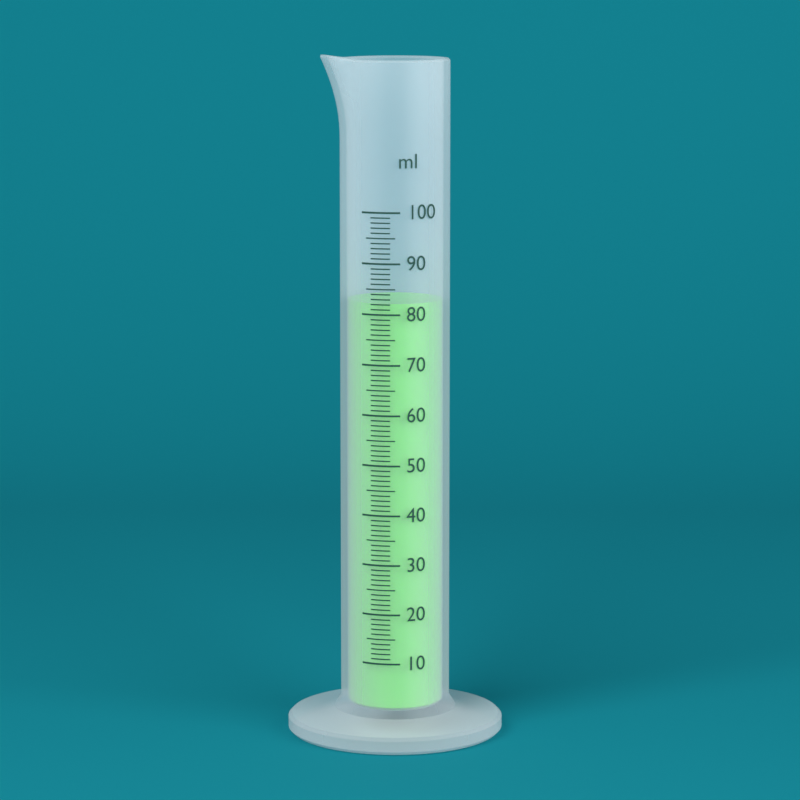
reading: 82 ml
